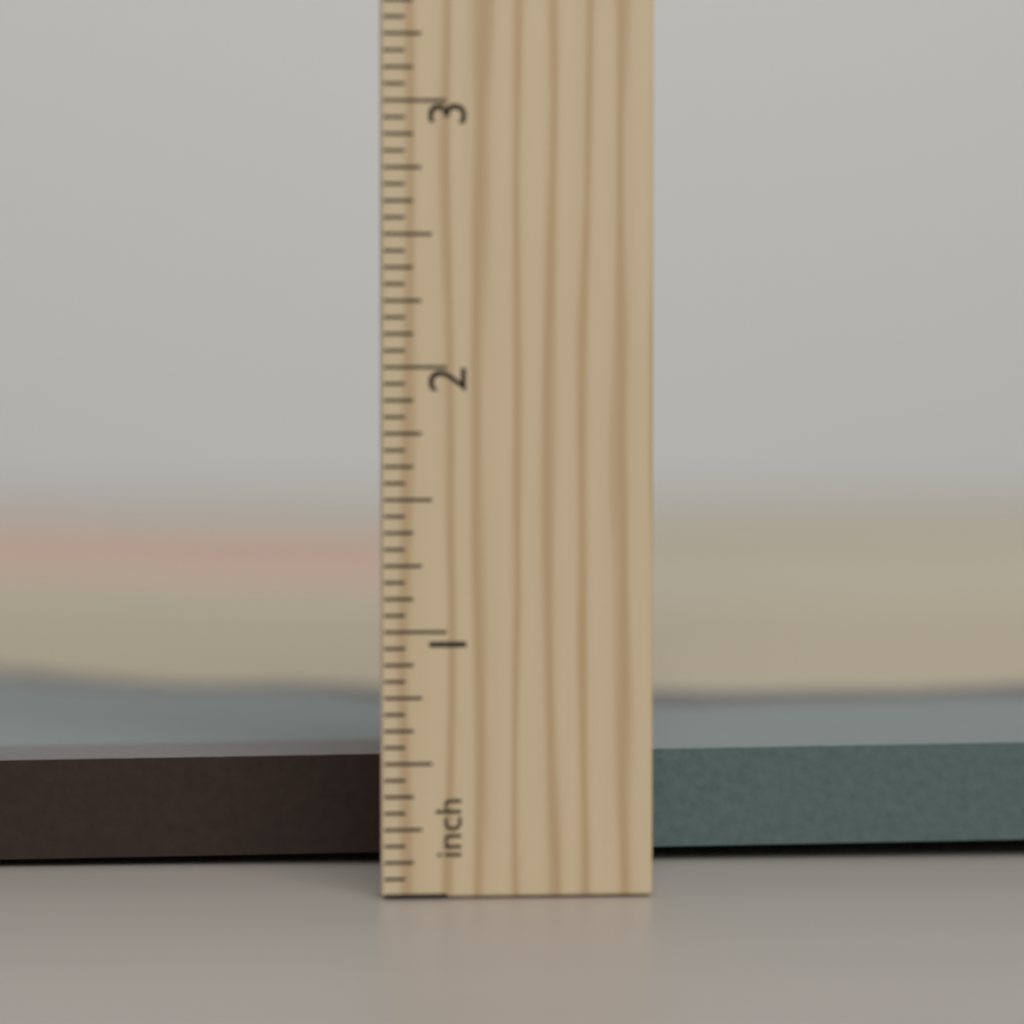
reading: 0.5625 in
